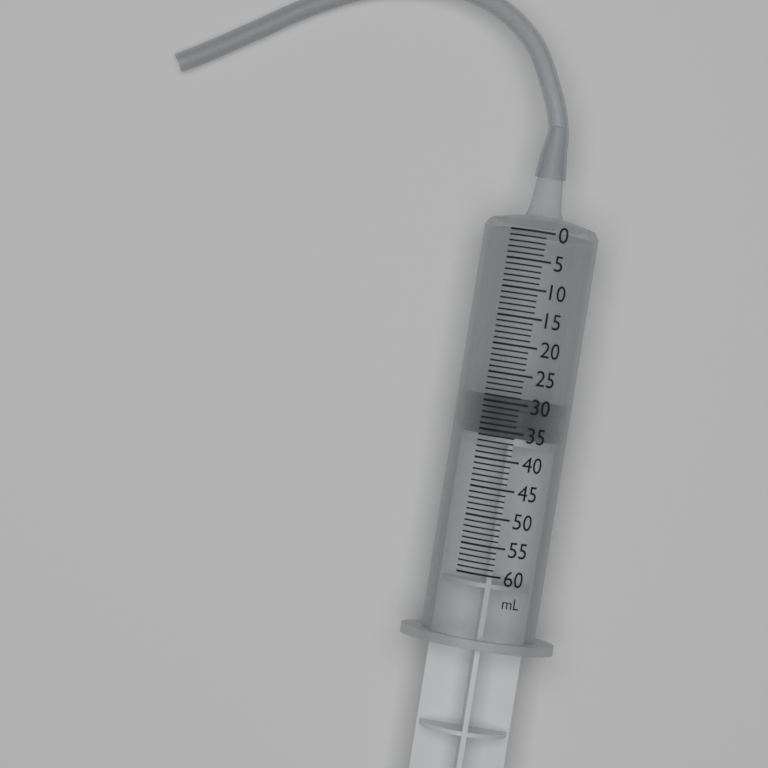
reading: 29 ml
